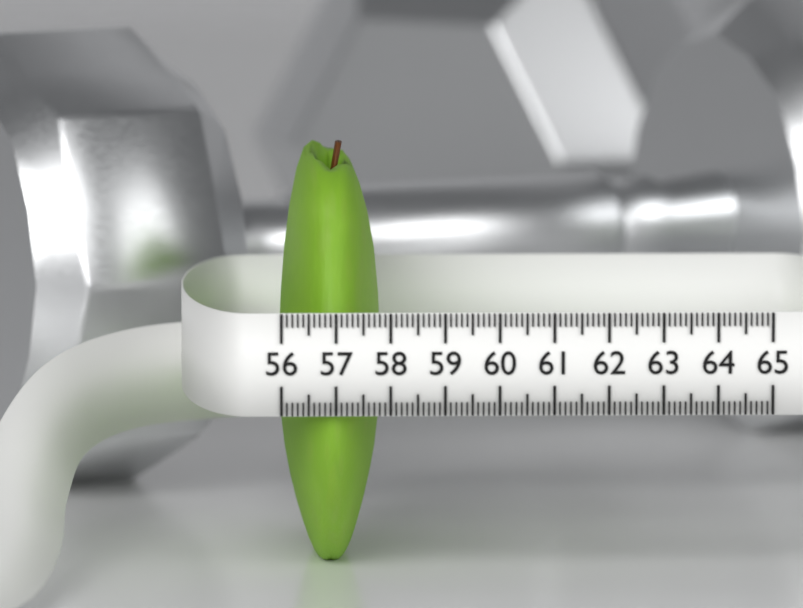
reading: 57.9 (no unit)
